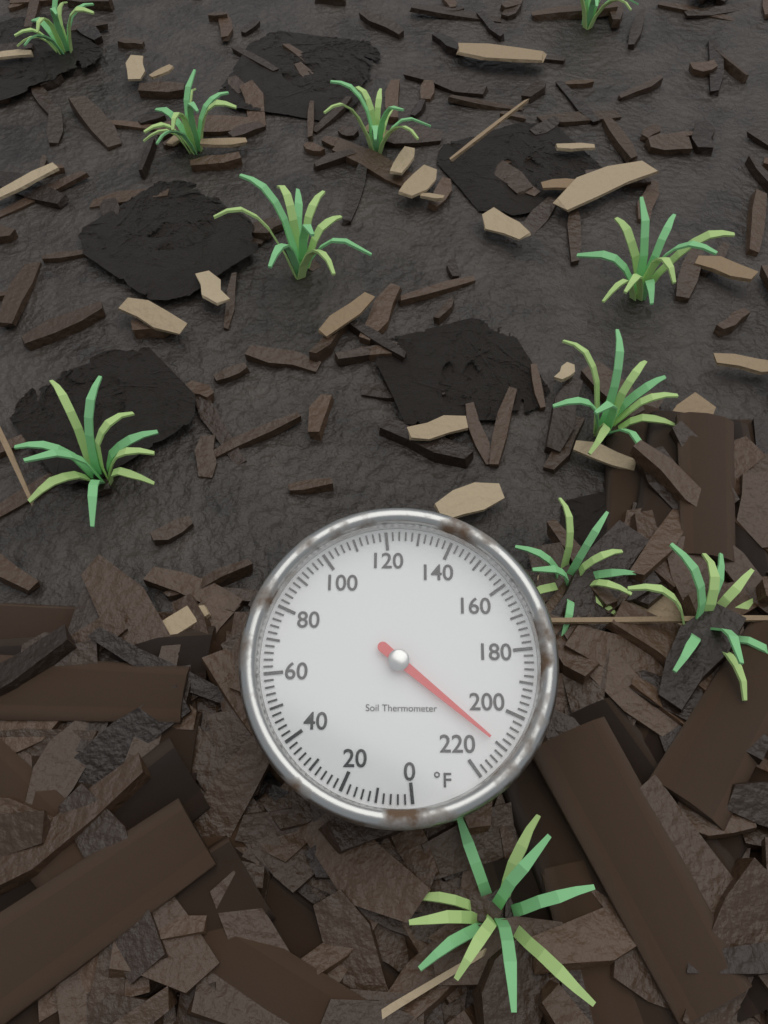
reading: 210 °F
